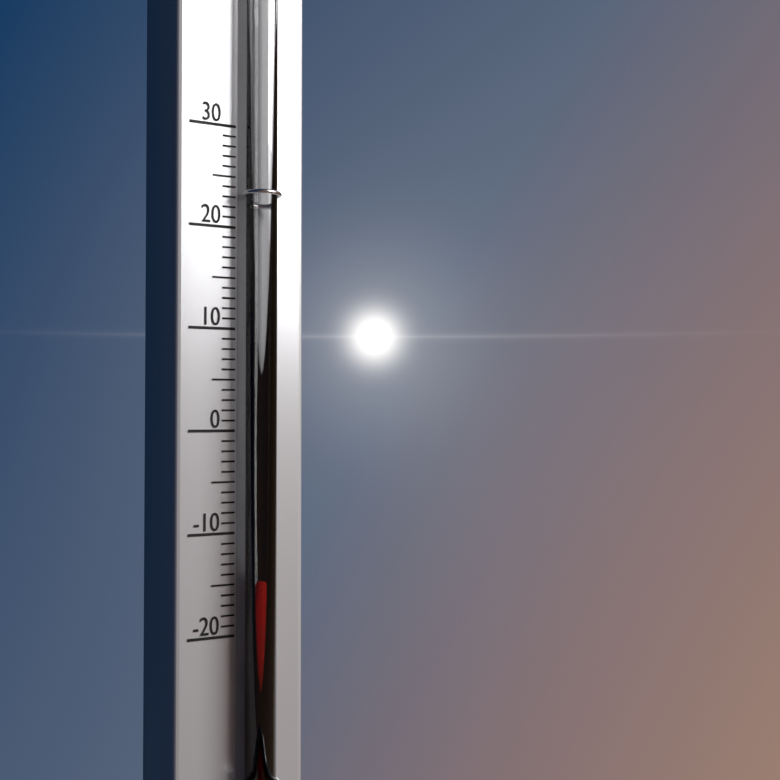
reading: -14 (no unit)
